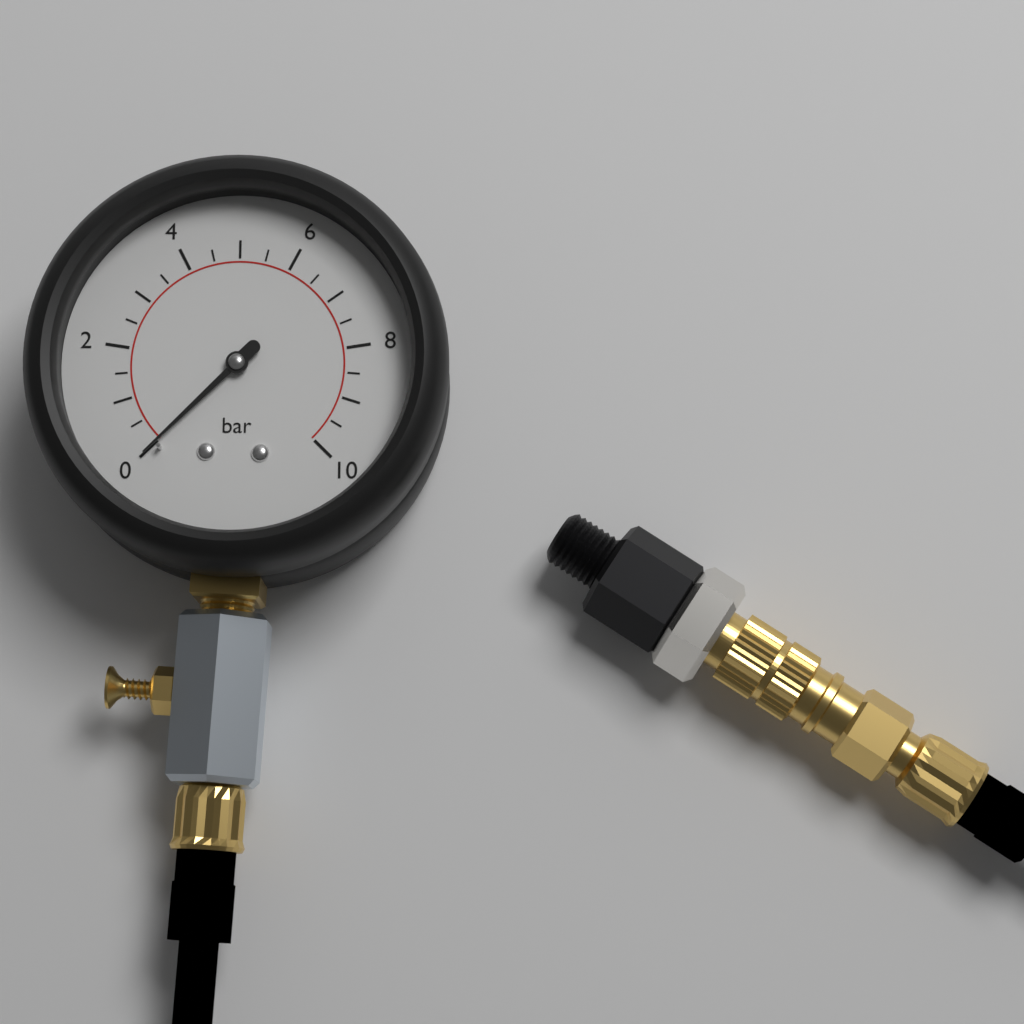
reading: 0.0 bar
